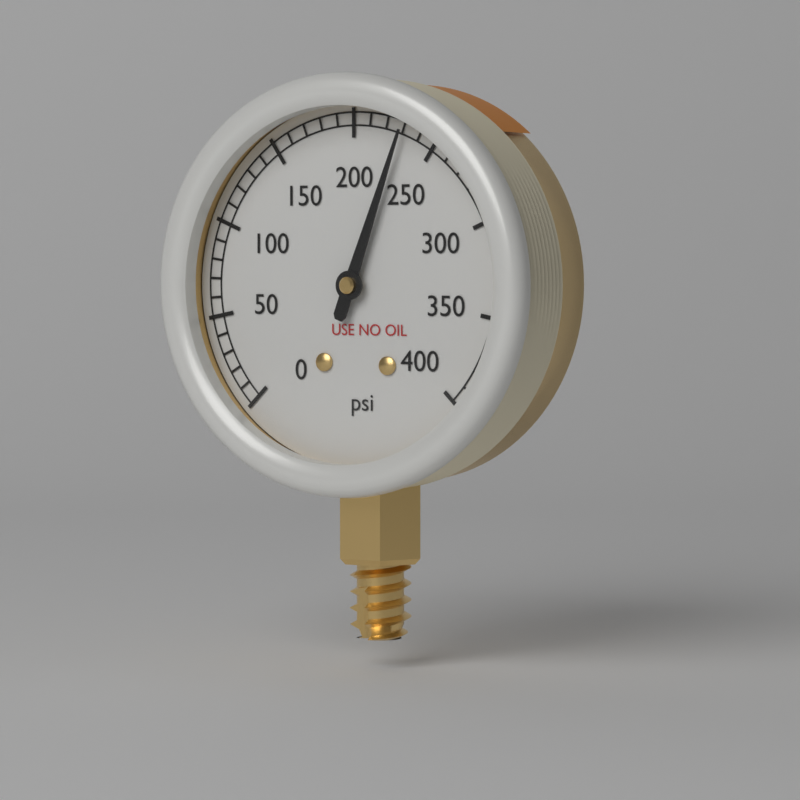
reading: 230 psi
